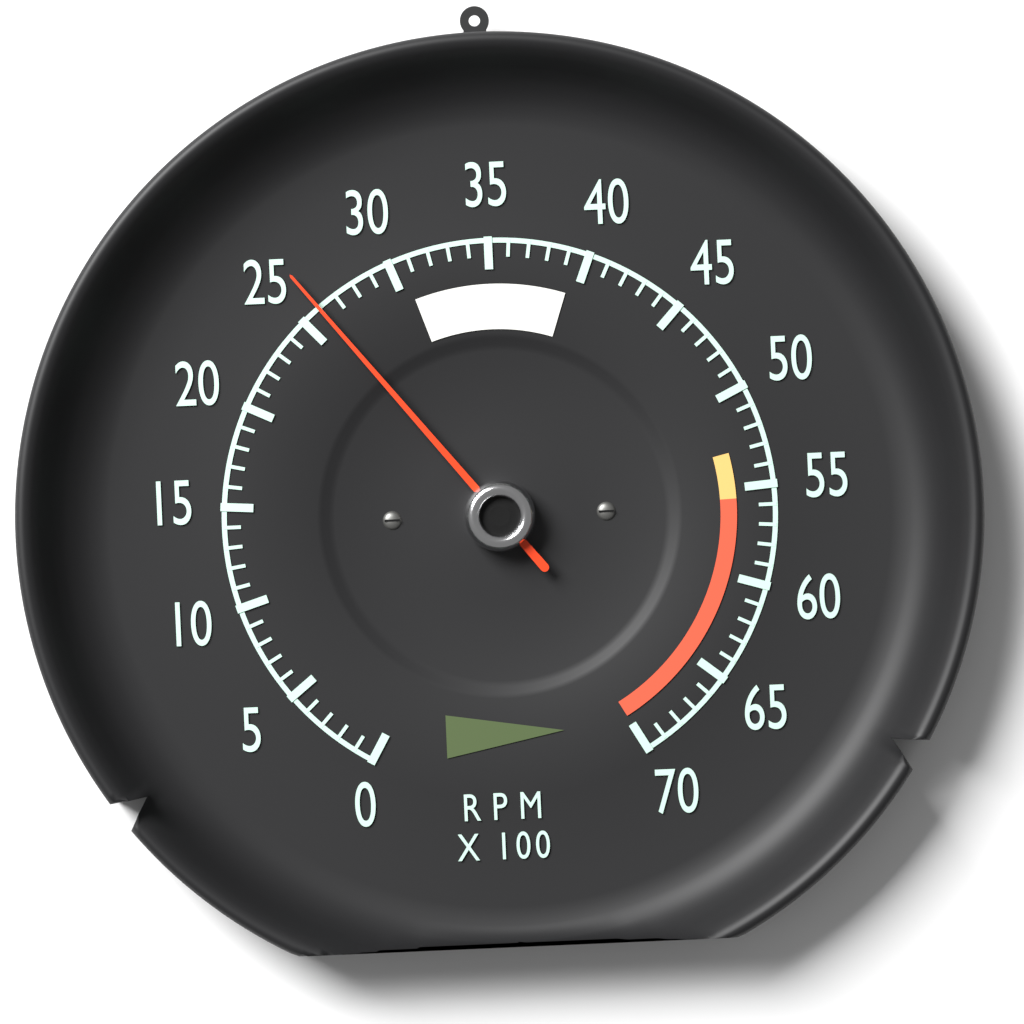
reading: 2600 RPM
